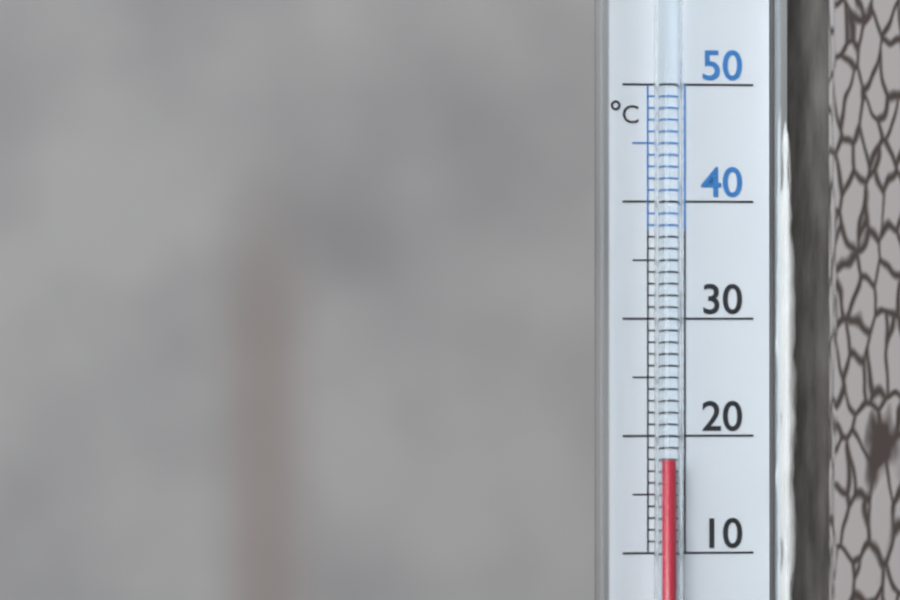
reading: 18 °C
